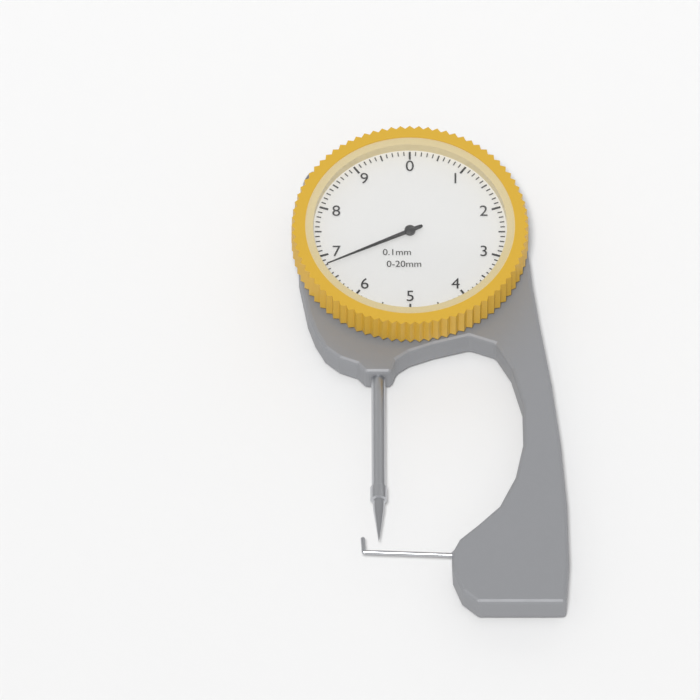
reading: 6.8 mm
